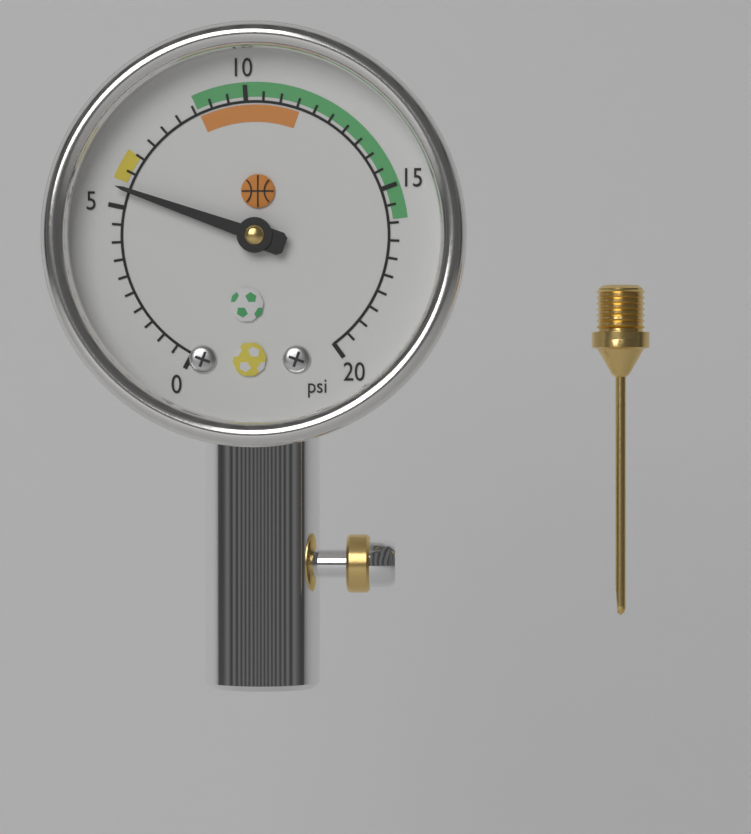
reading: 5.5 psi
